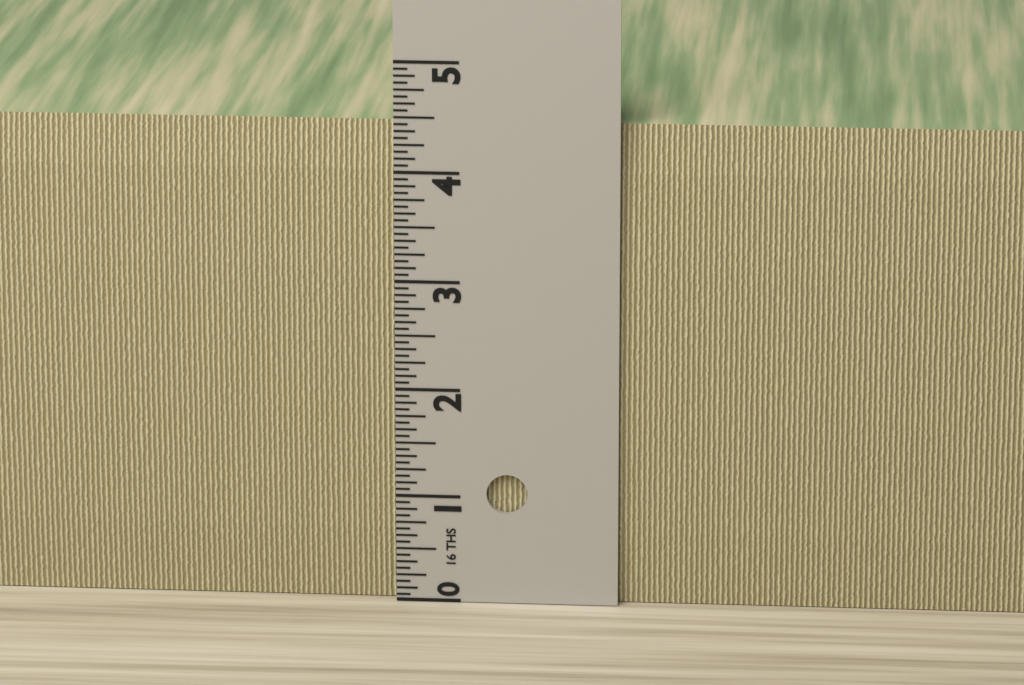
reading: 4.4375 in
